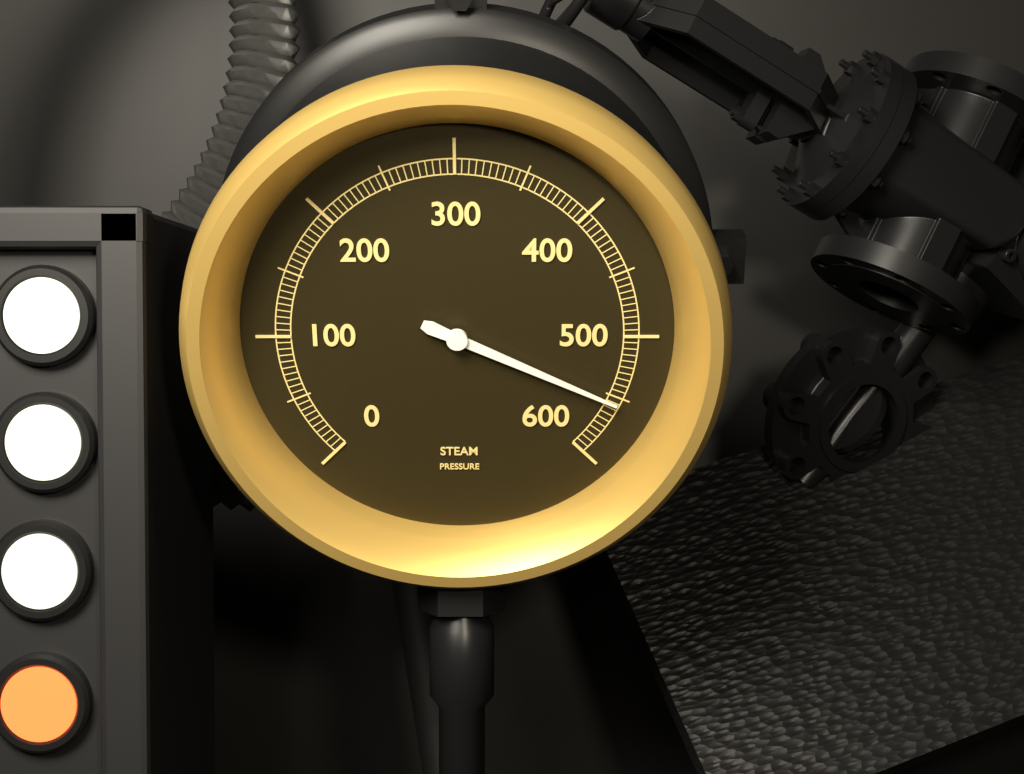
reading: 555 (no unit)
